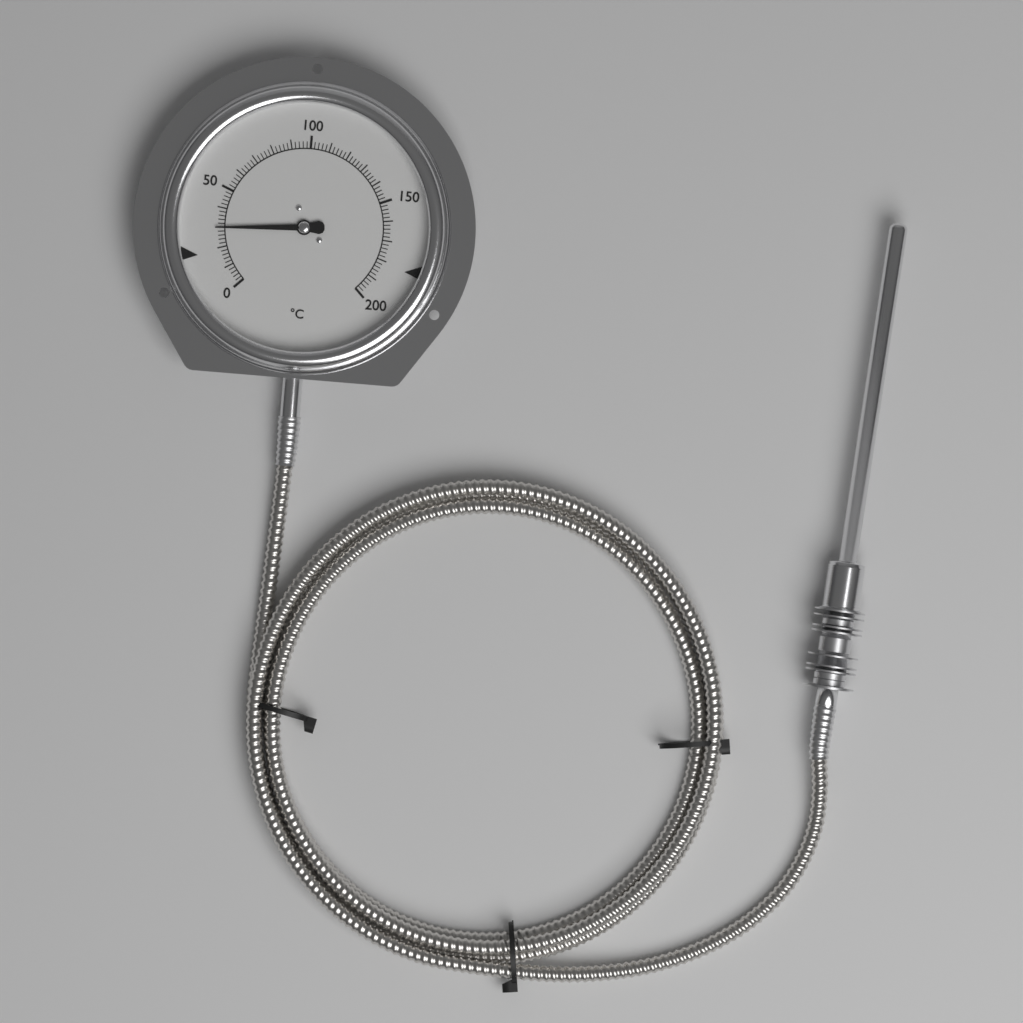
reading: 30 °C
